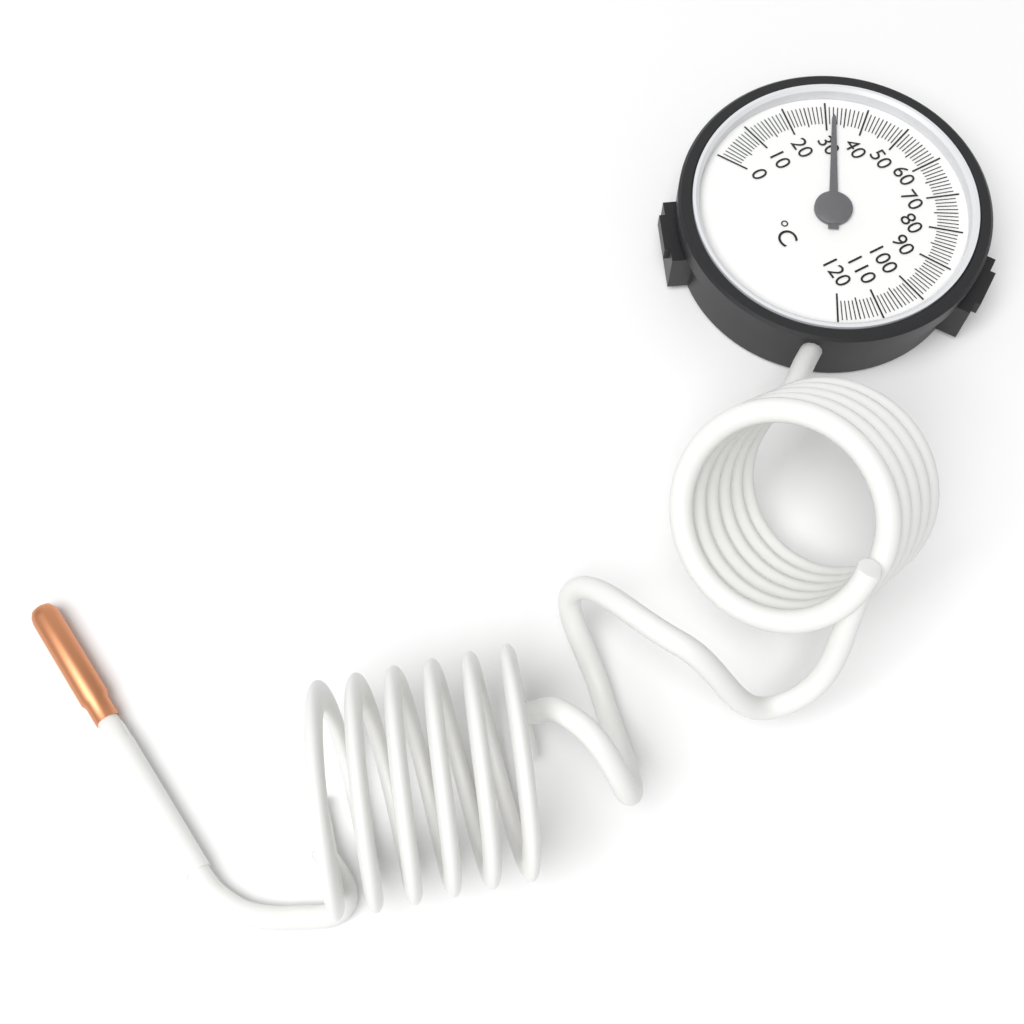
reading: 32 °C
